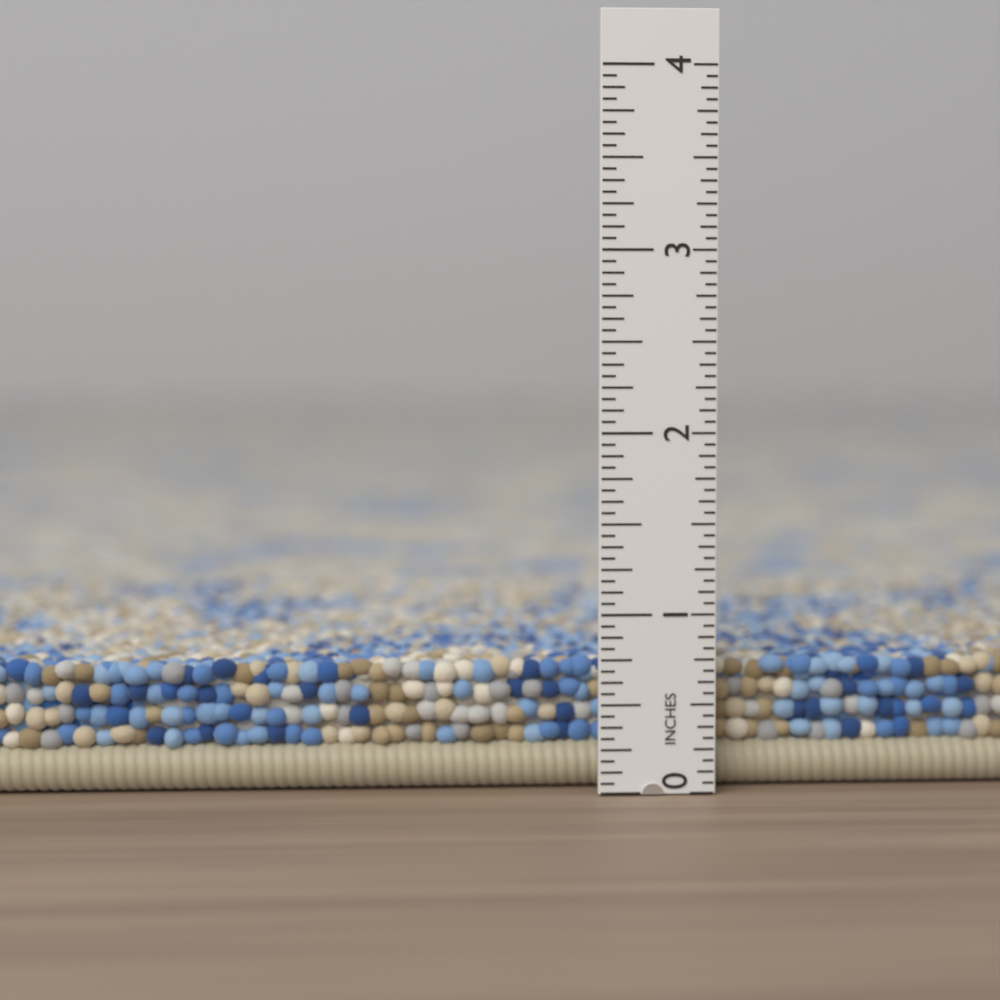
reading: 0.7500 in
